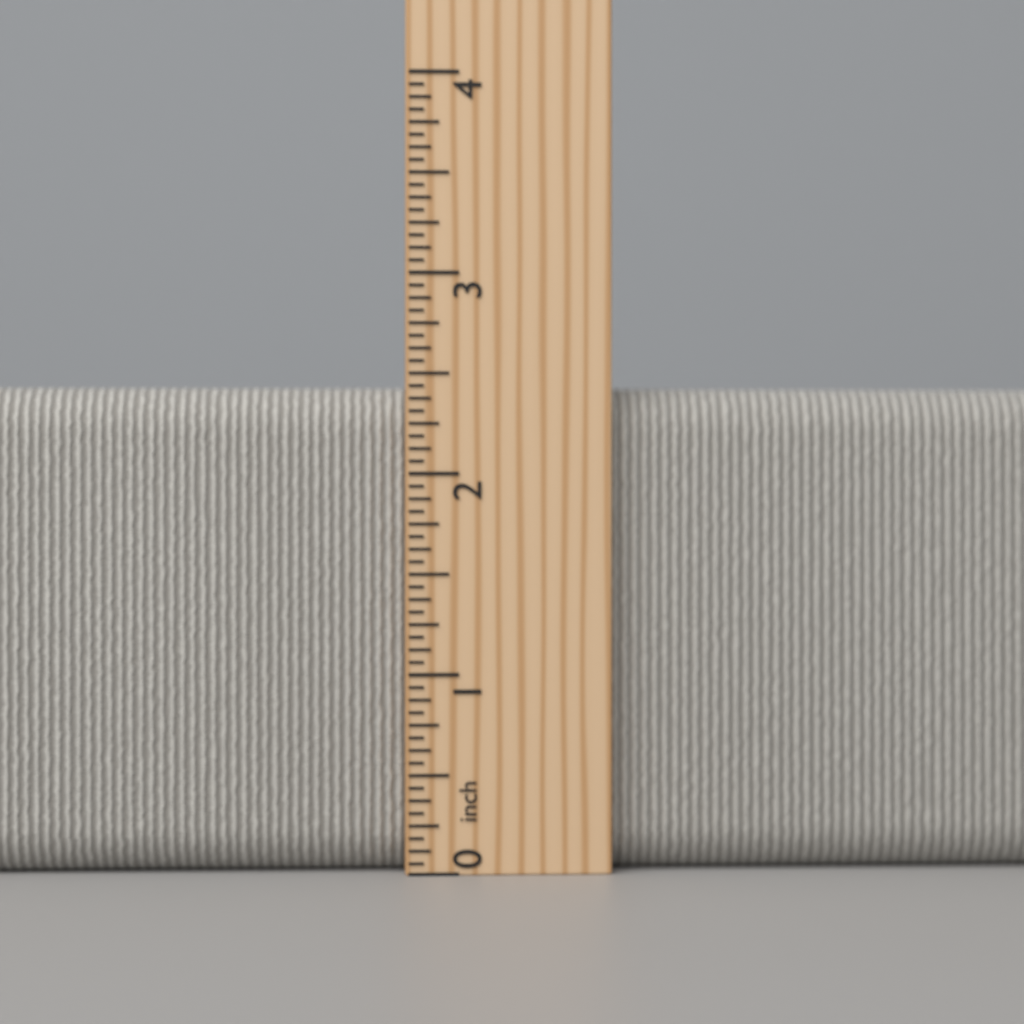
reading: 2.4375 inch
